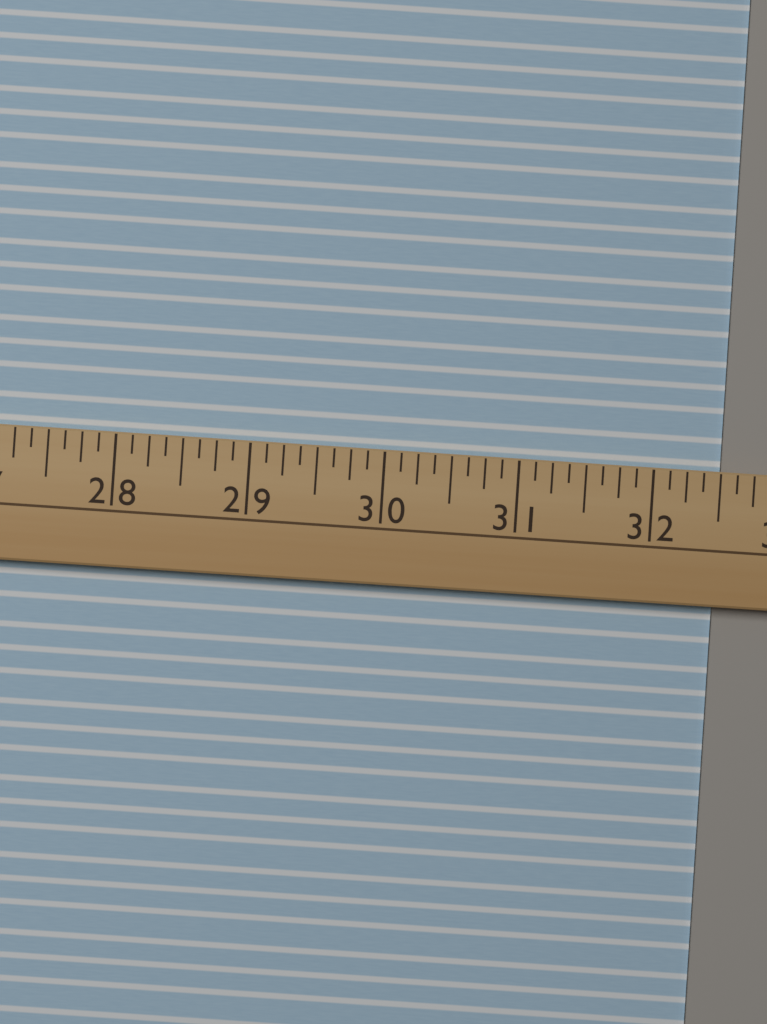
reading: 32.500 (no unit)
